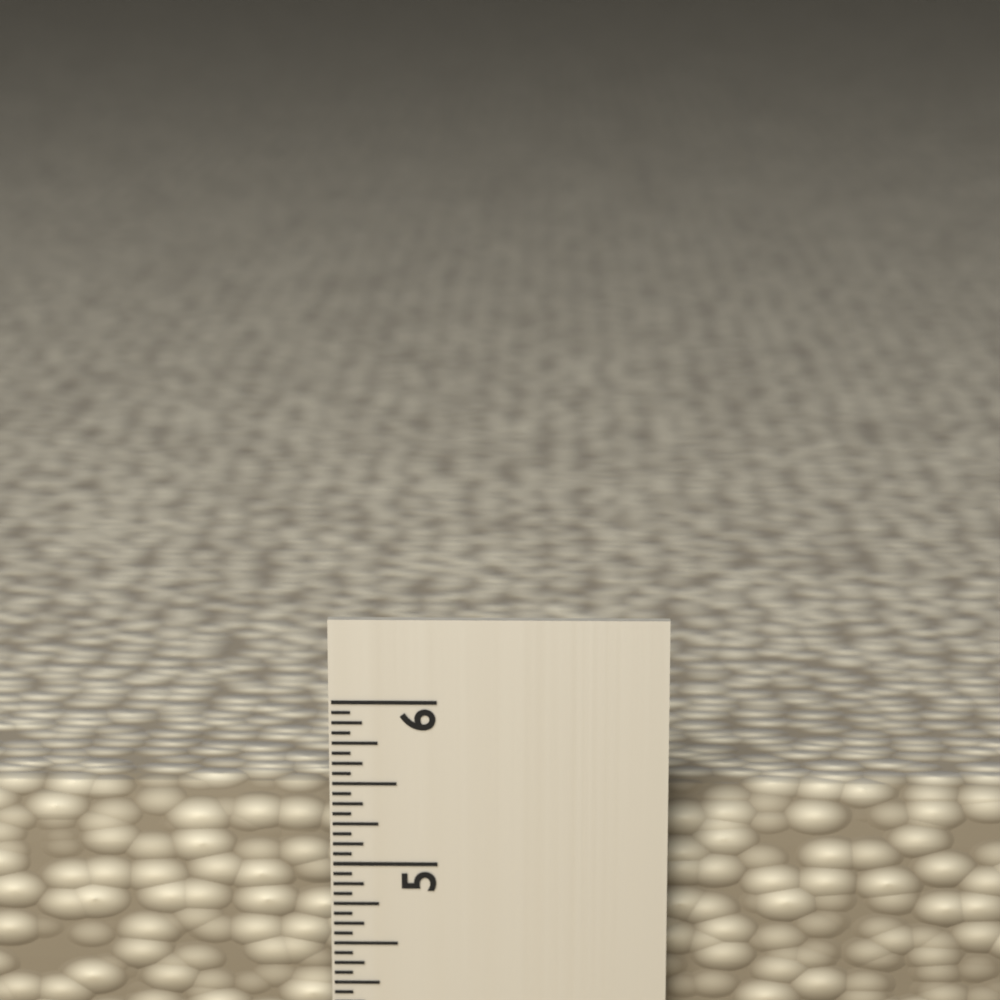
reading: 5.3750 in
